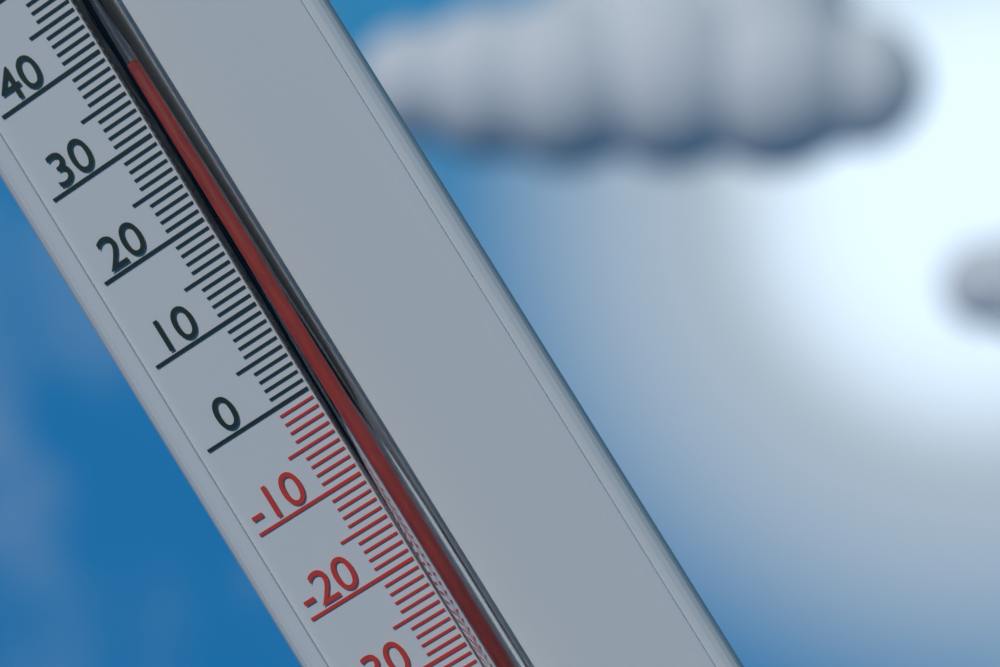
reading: 35 °C
